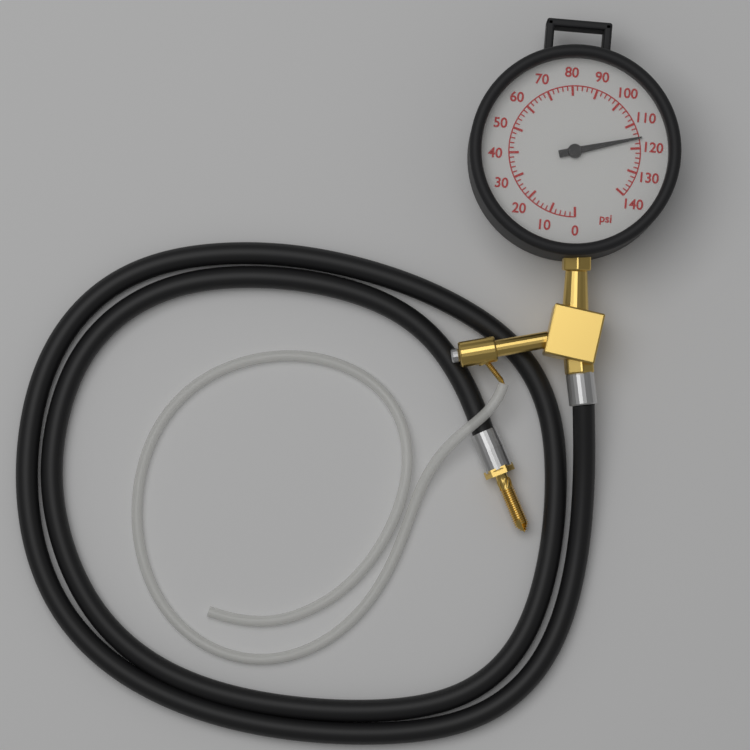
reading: 116 psi
